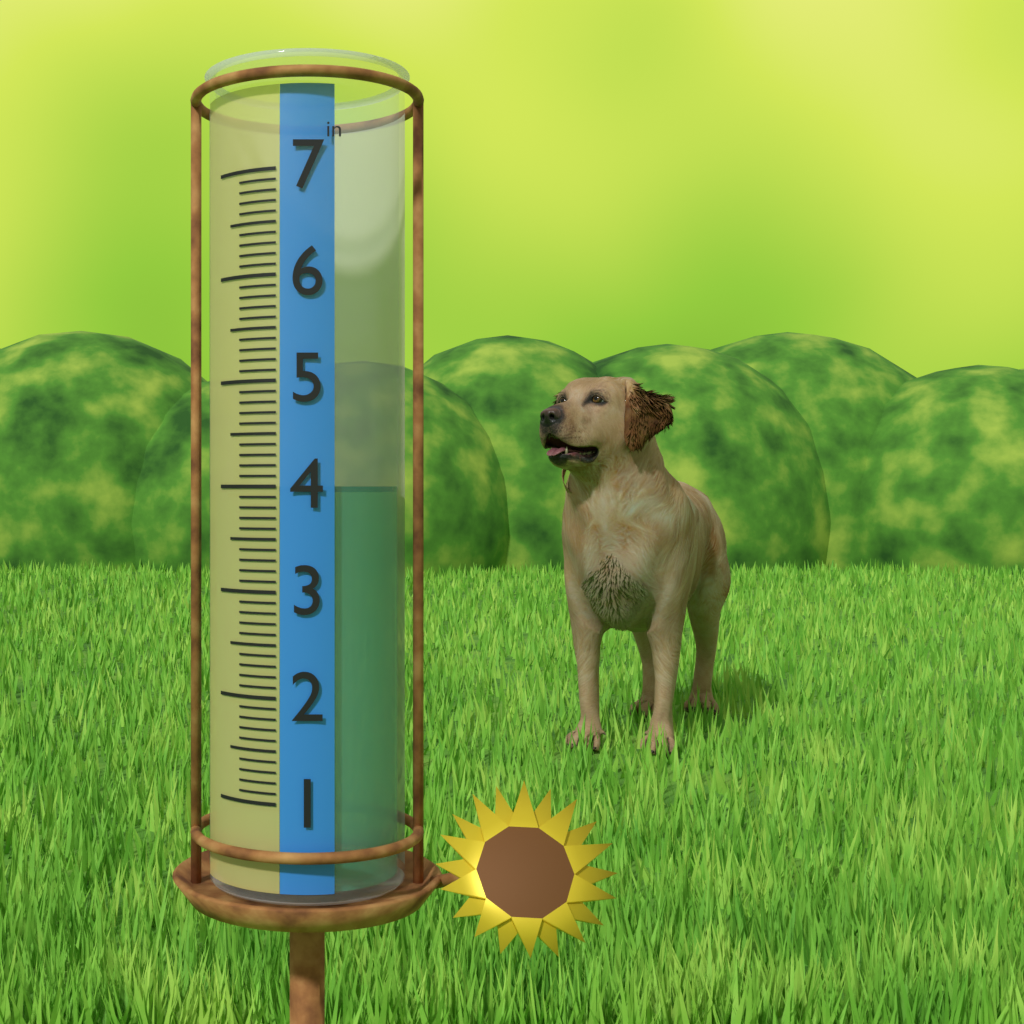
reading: 4.0 in
